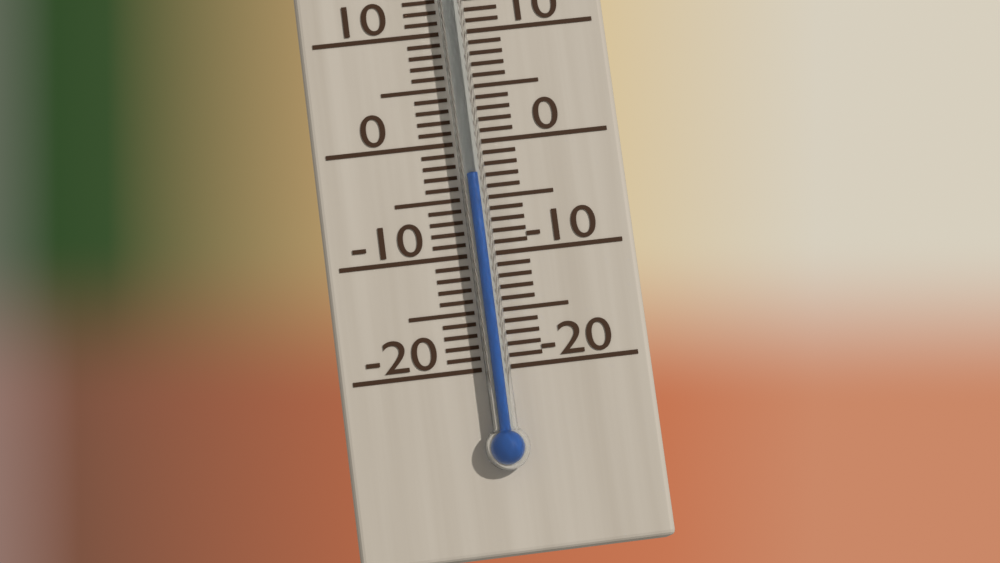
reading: -3 °C
